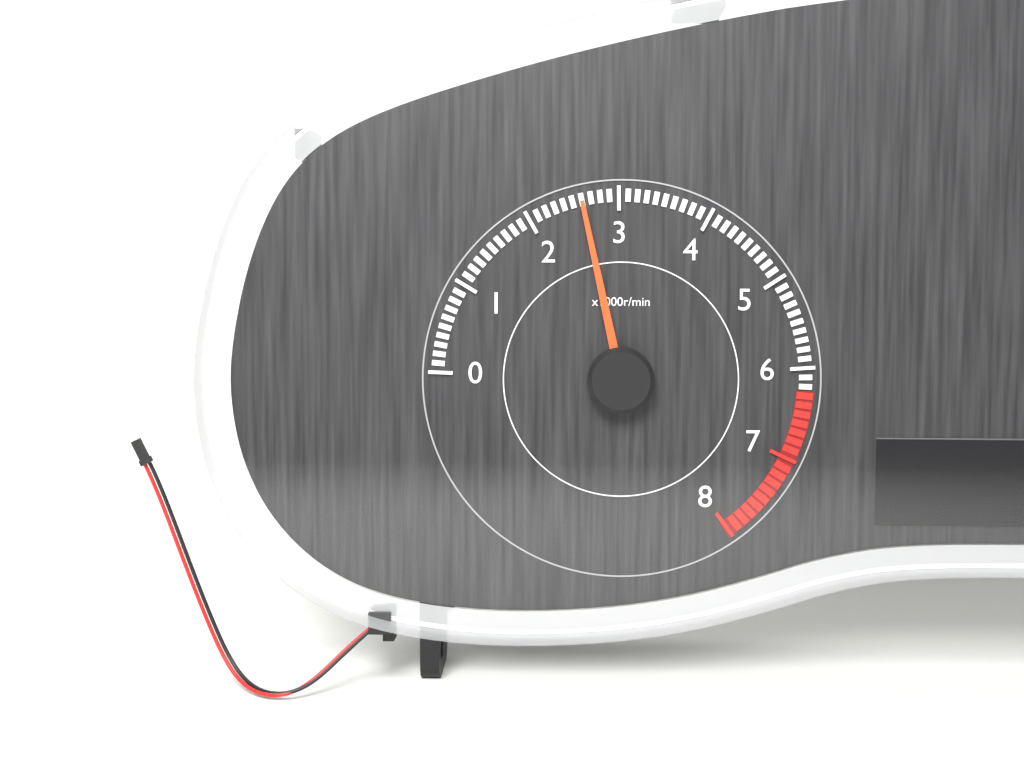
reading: 2600 r/min
